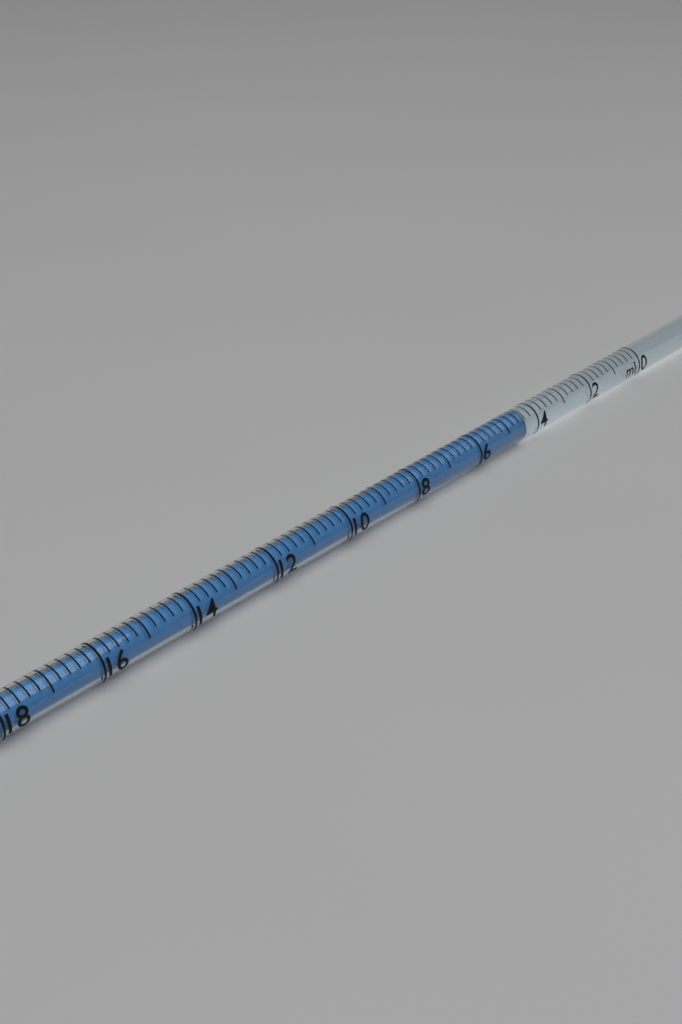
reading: 4.4 ml
